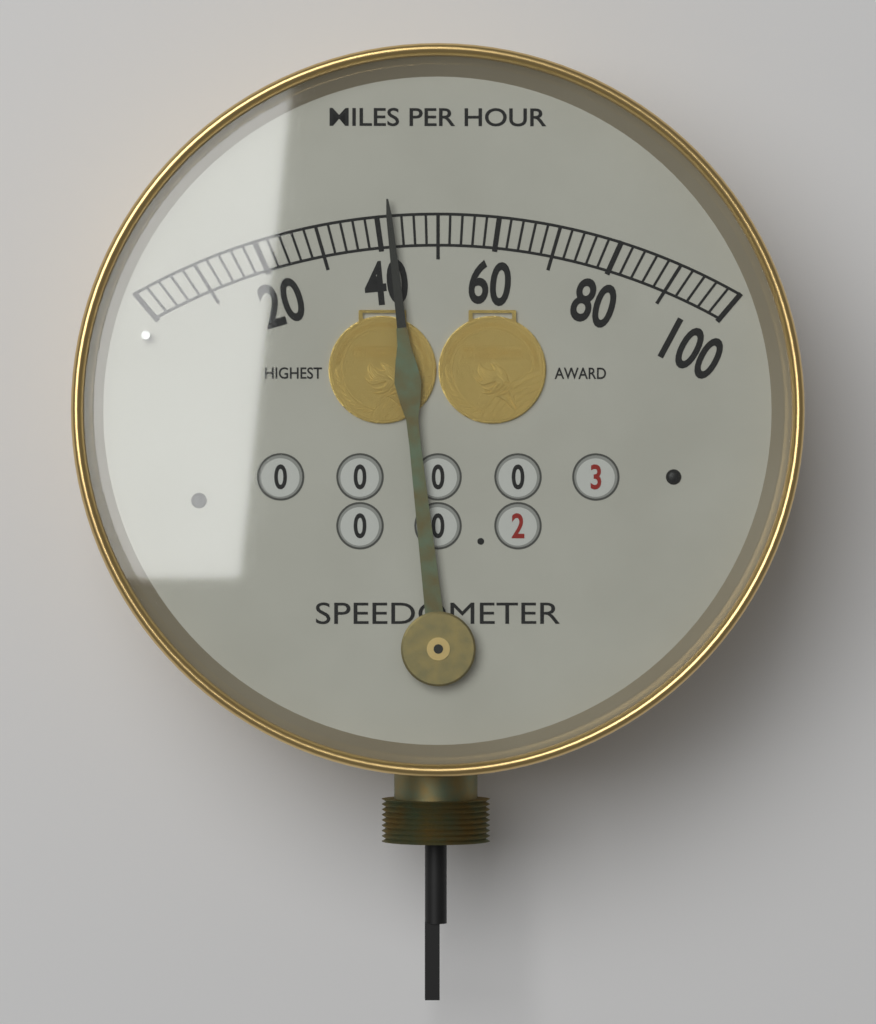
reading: 42 mph
